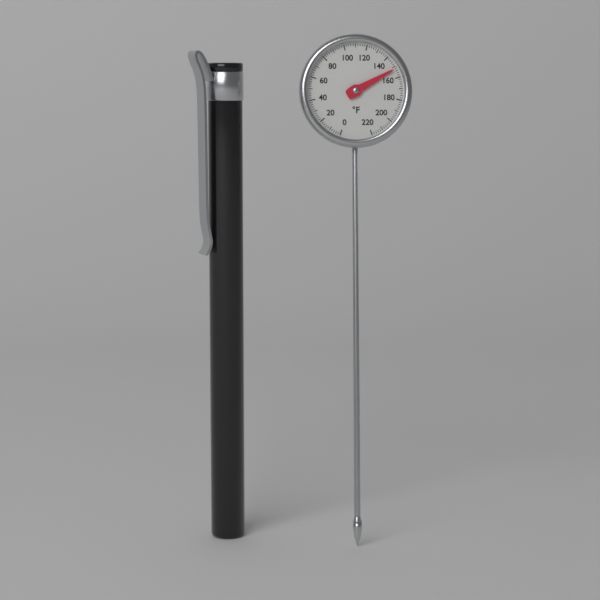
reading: 152 °F
